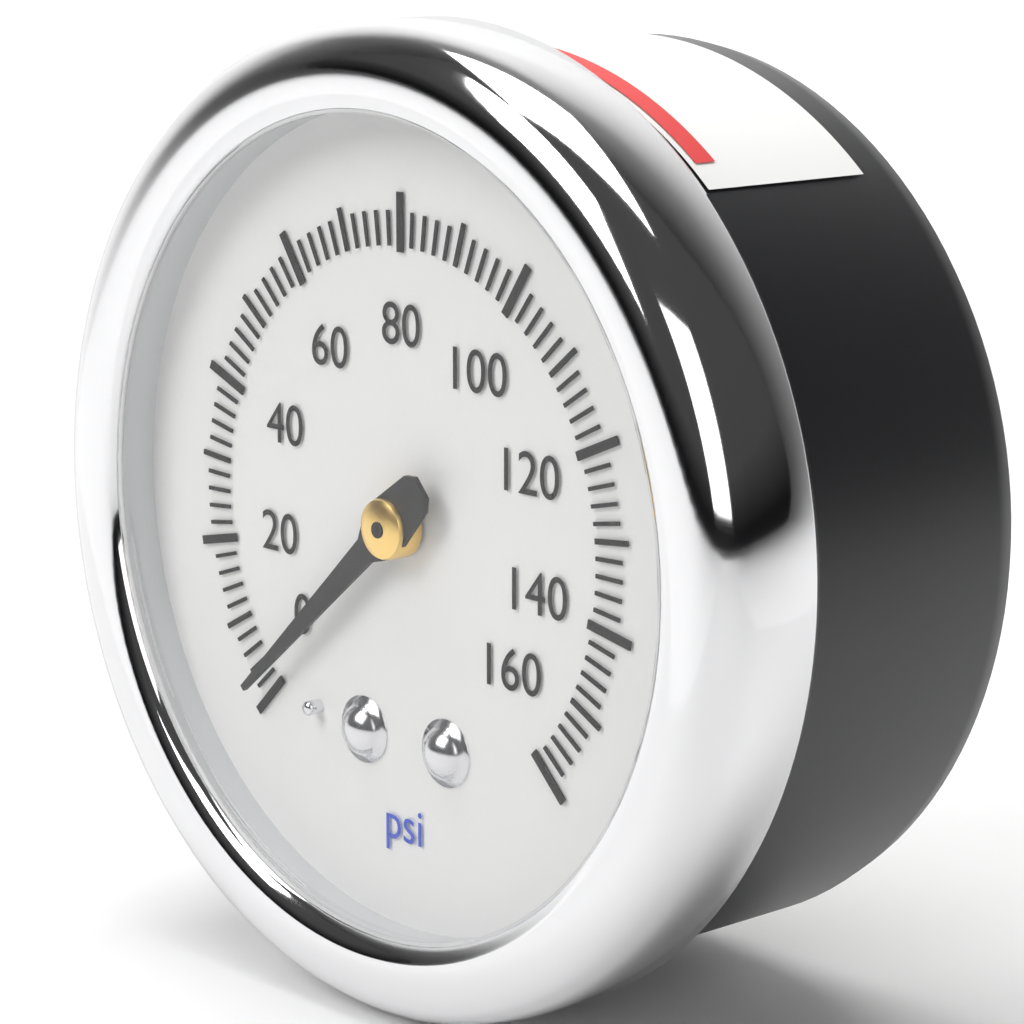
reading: 2 psi
